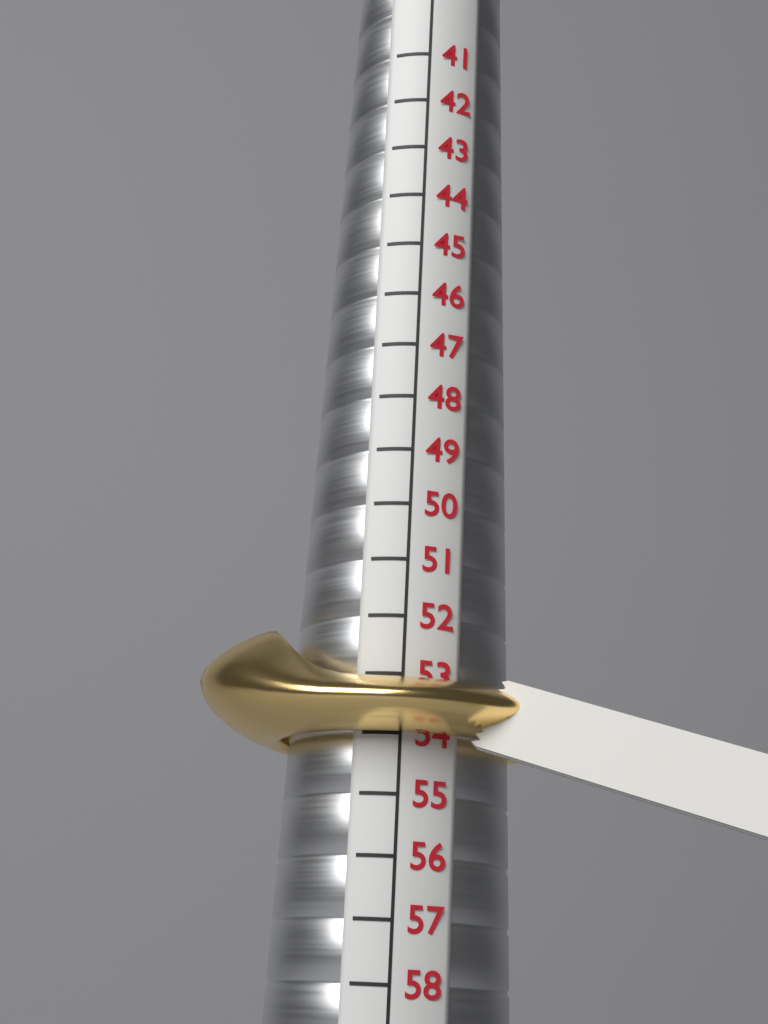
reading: 54 (no unit)
